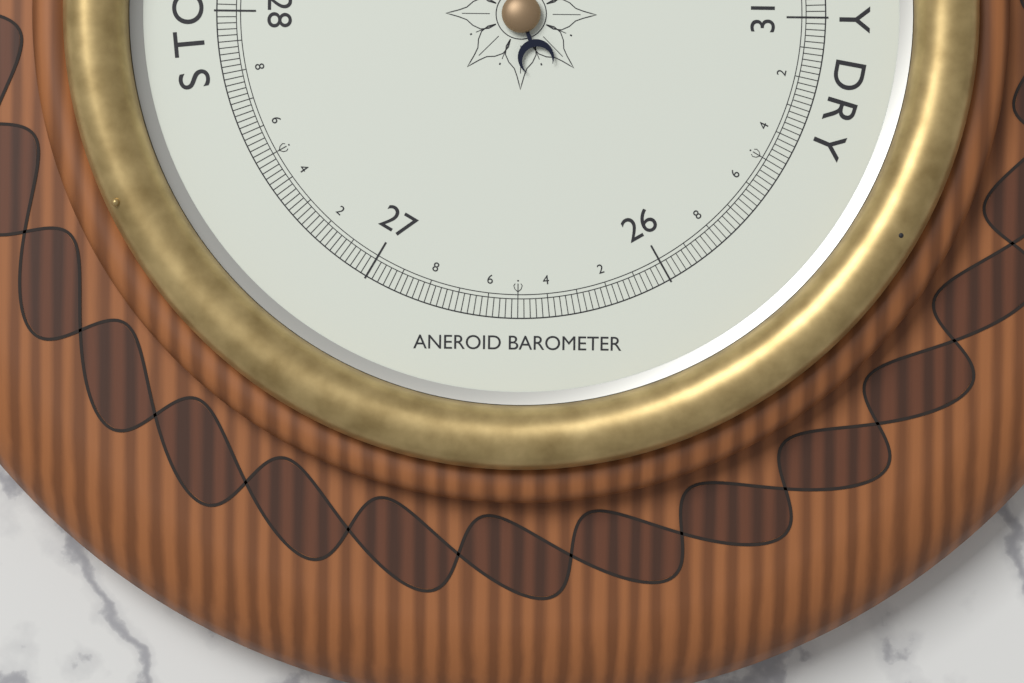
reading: 29.18 inHg
